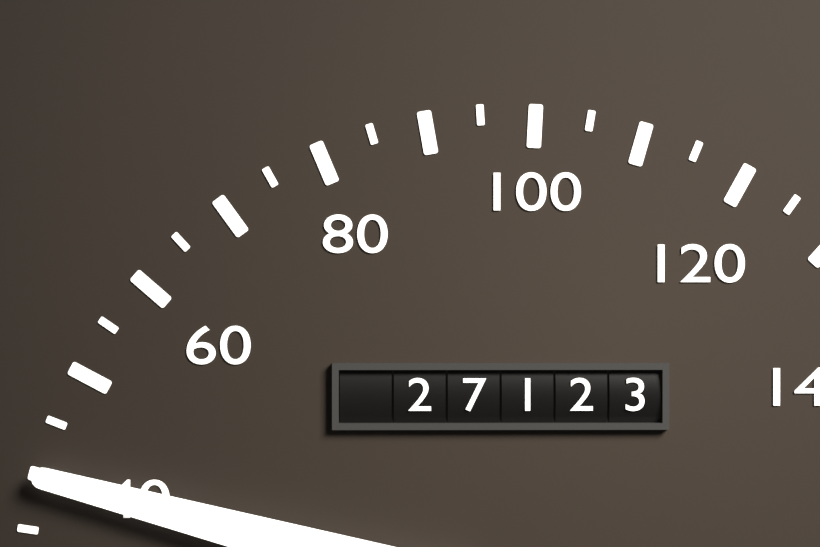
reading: 40 (no unit)
